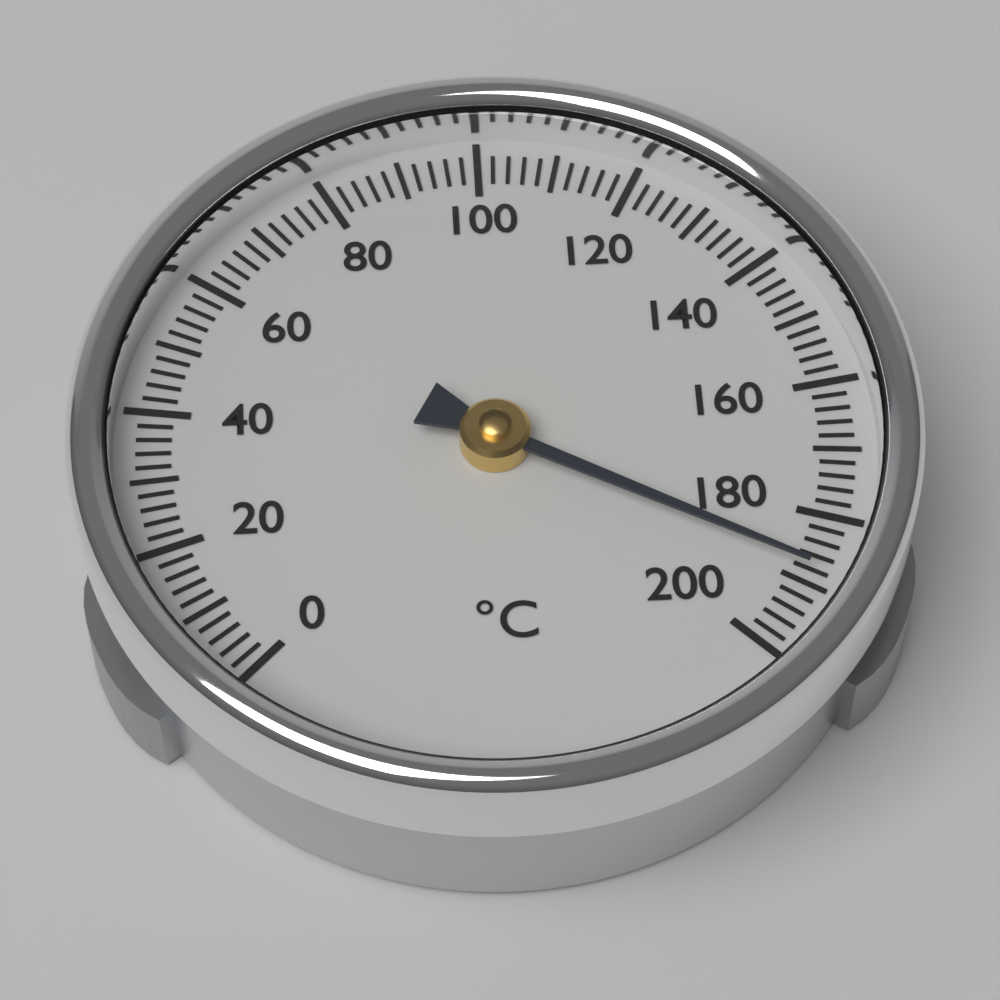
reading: 188 °C
